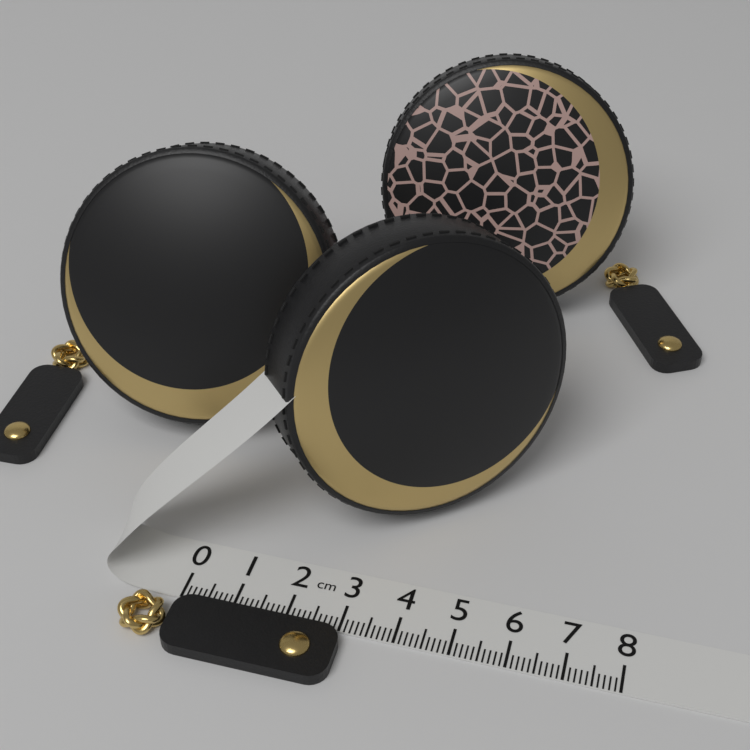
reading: 3.1 cm
